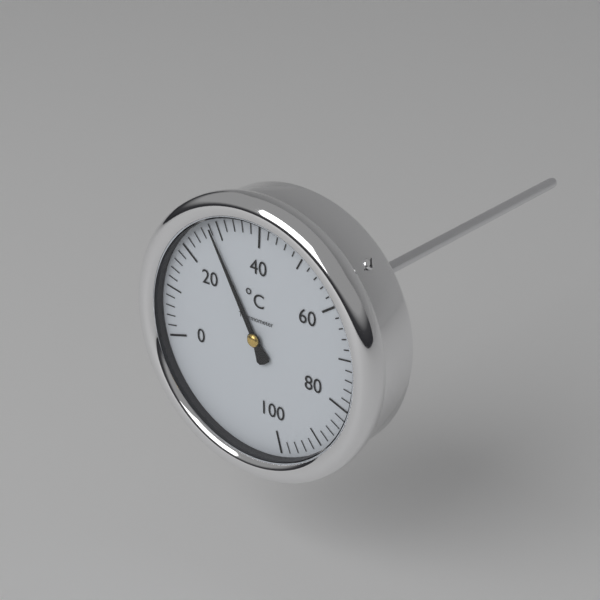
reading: 28 °C
